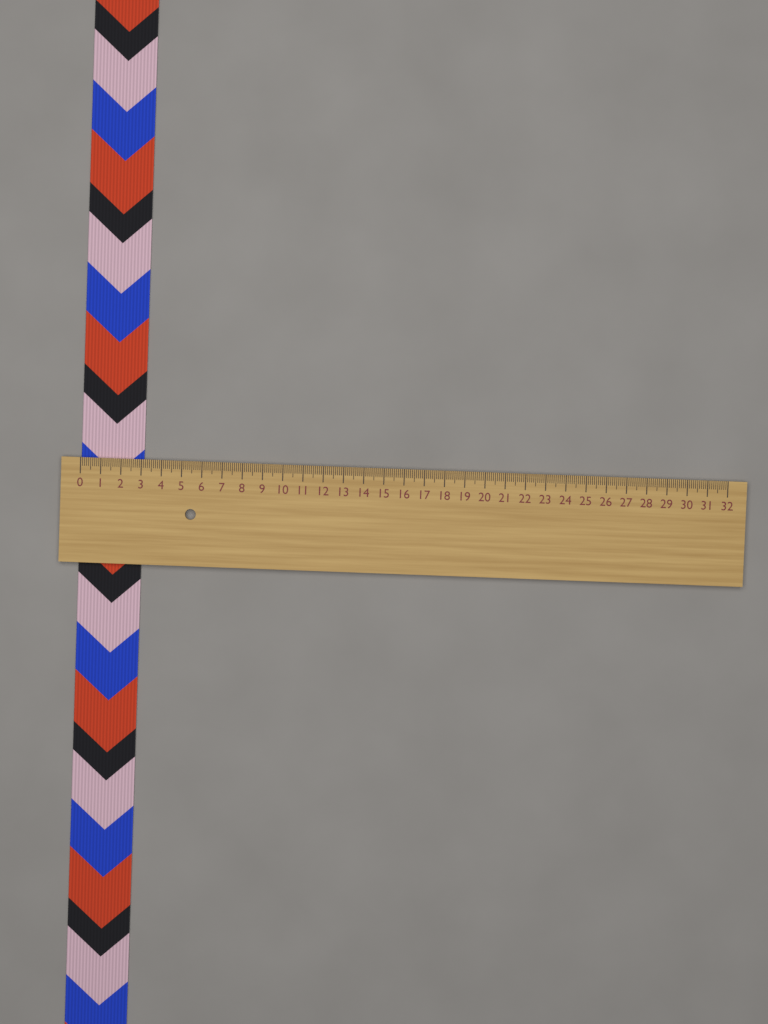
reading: 3.1 (no unit)
